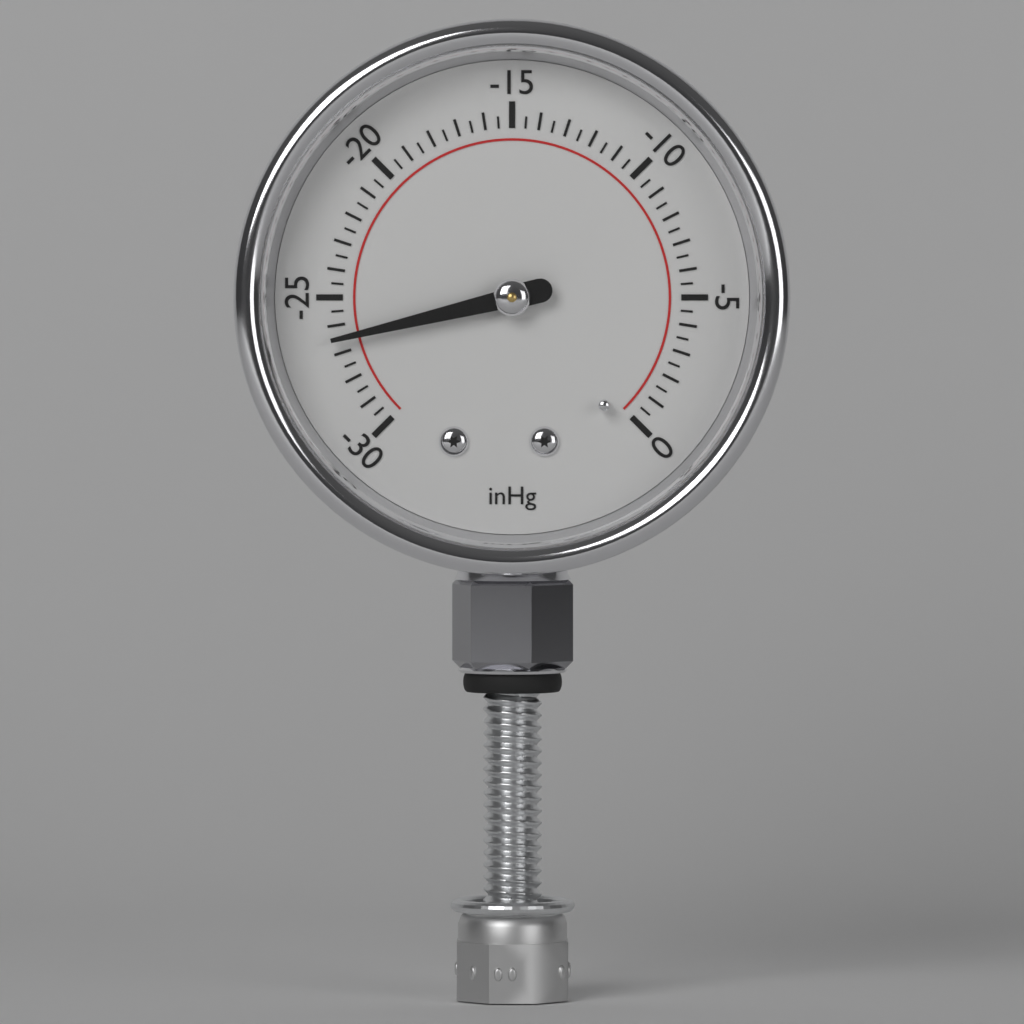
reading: -26.5 inHg
